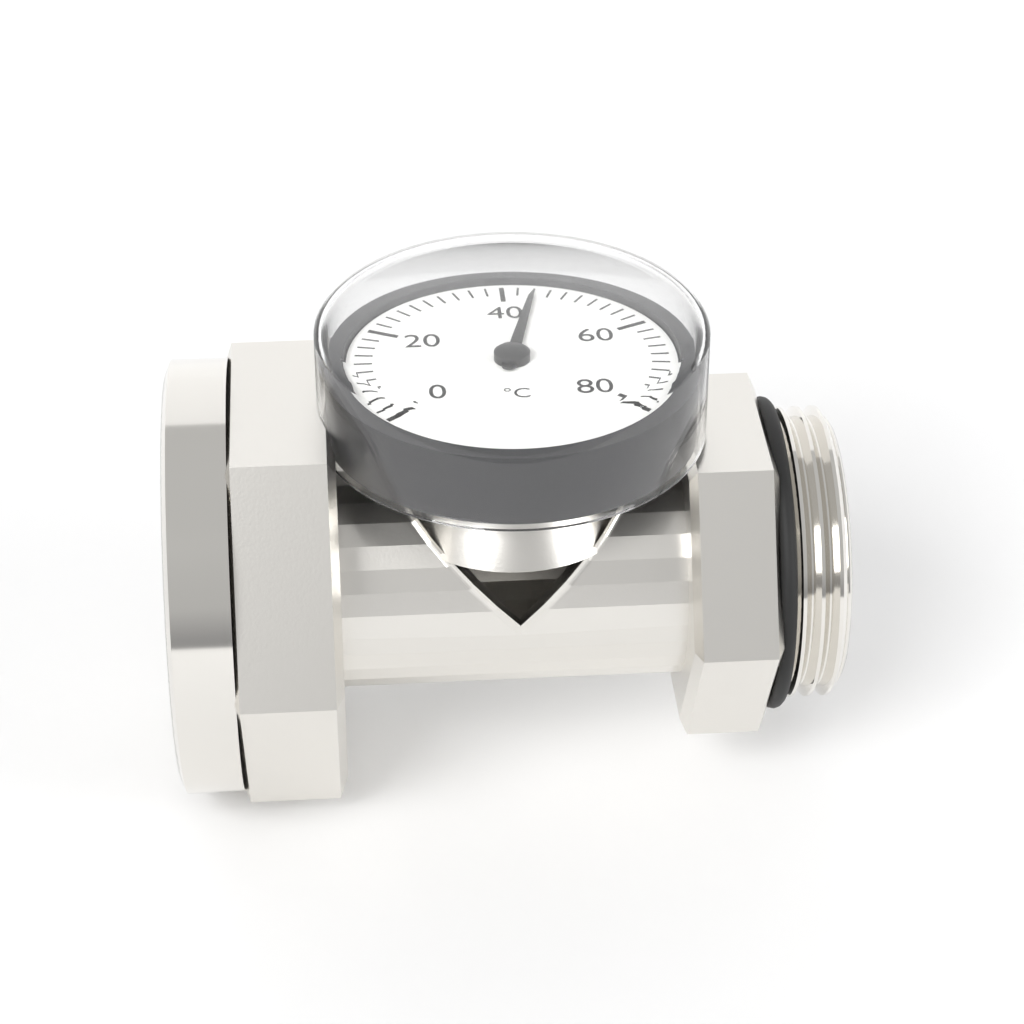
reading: 44 °C
